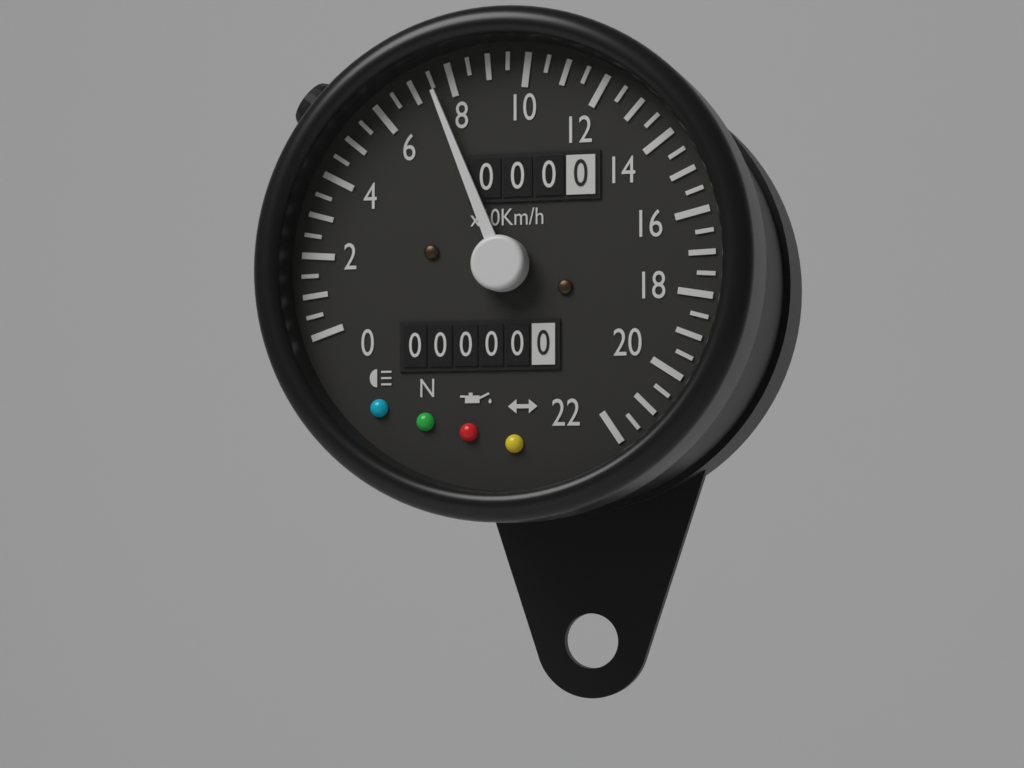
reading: 75 km/h
